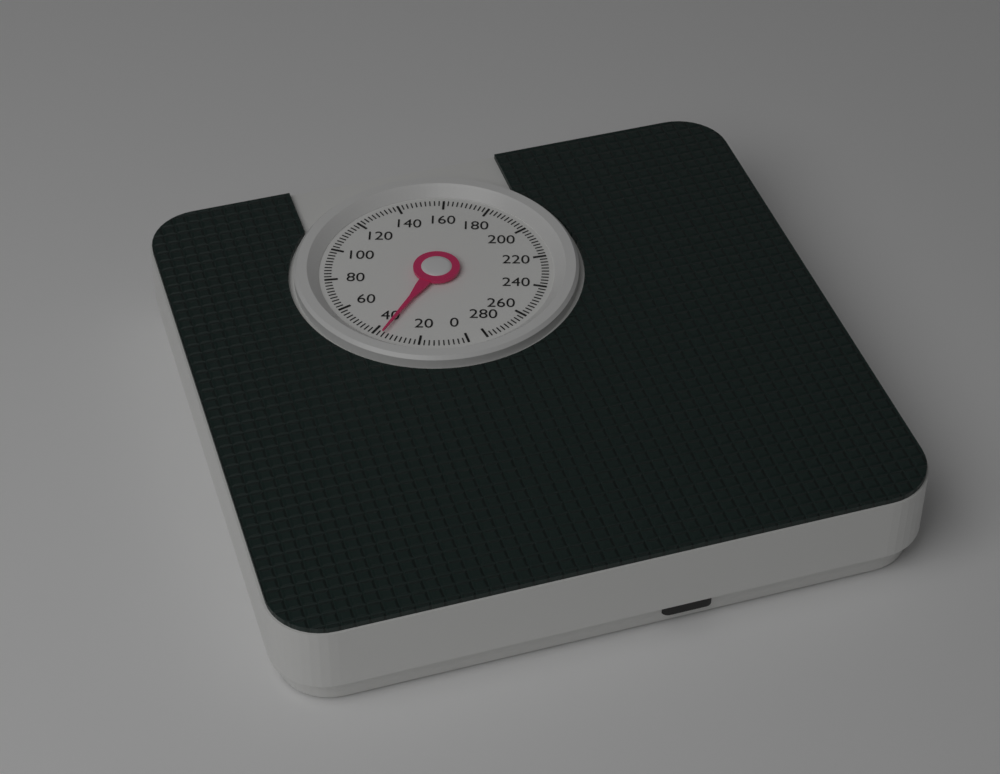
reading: 36 (no unit)
